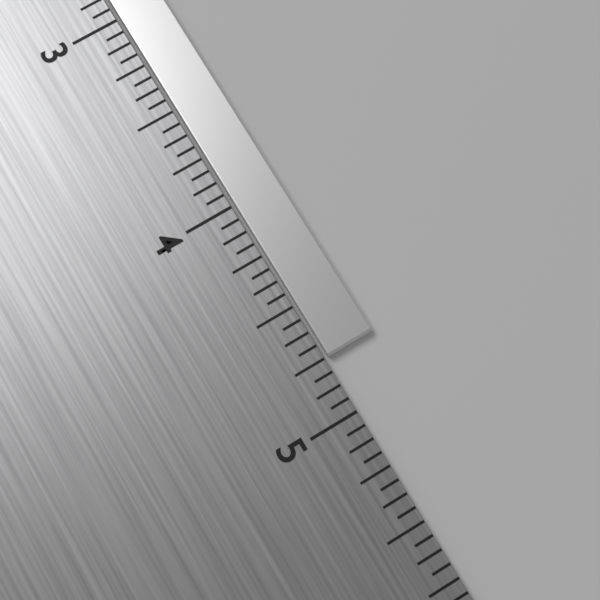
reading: 4.7500 in
